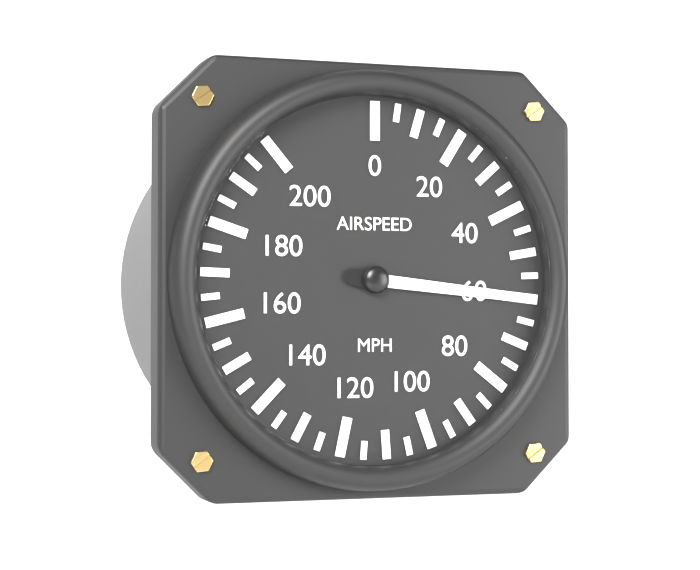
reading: 60 mph
